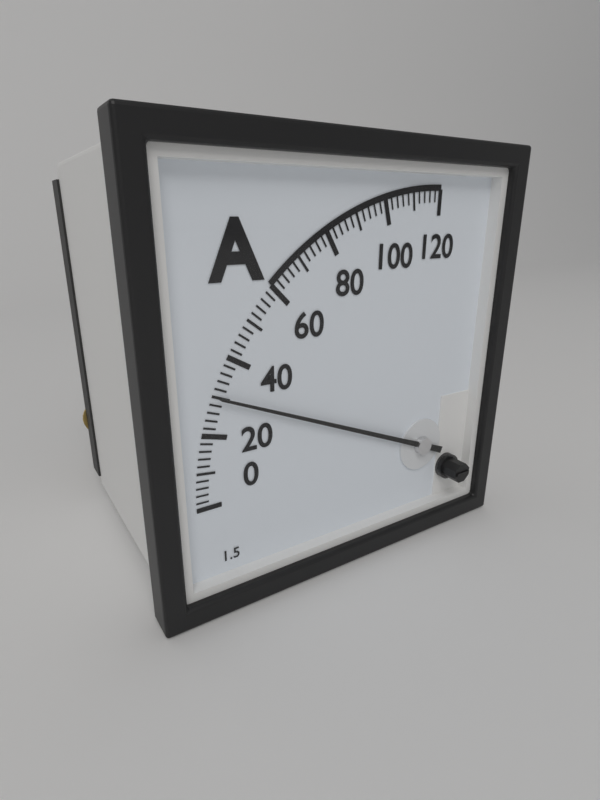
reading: 30 A
